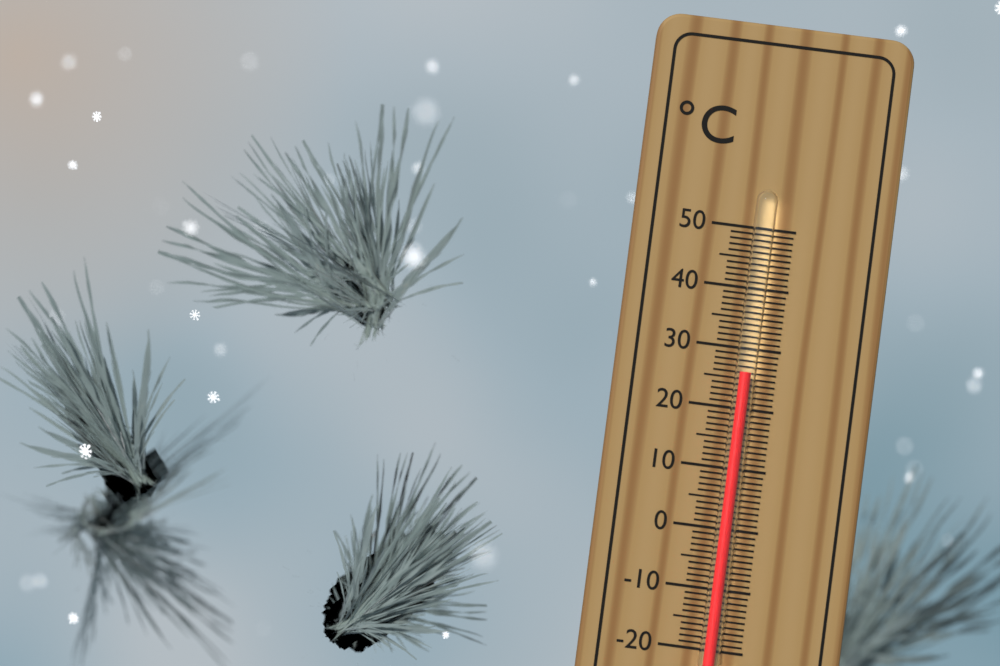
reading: 26 °C
